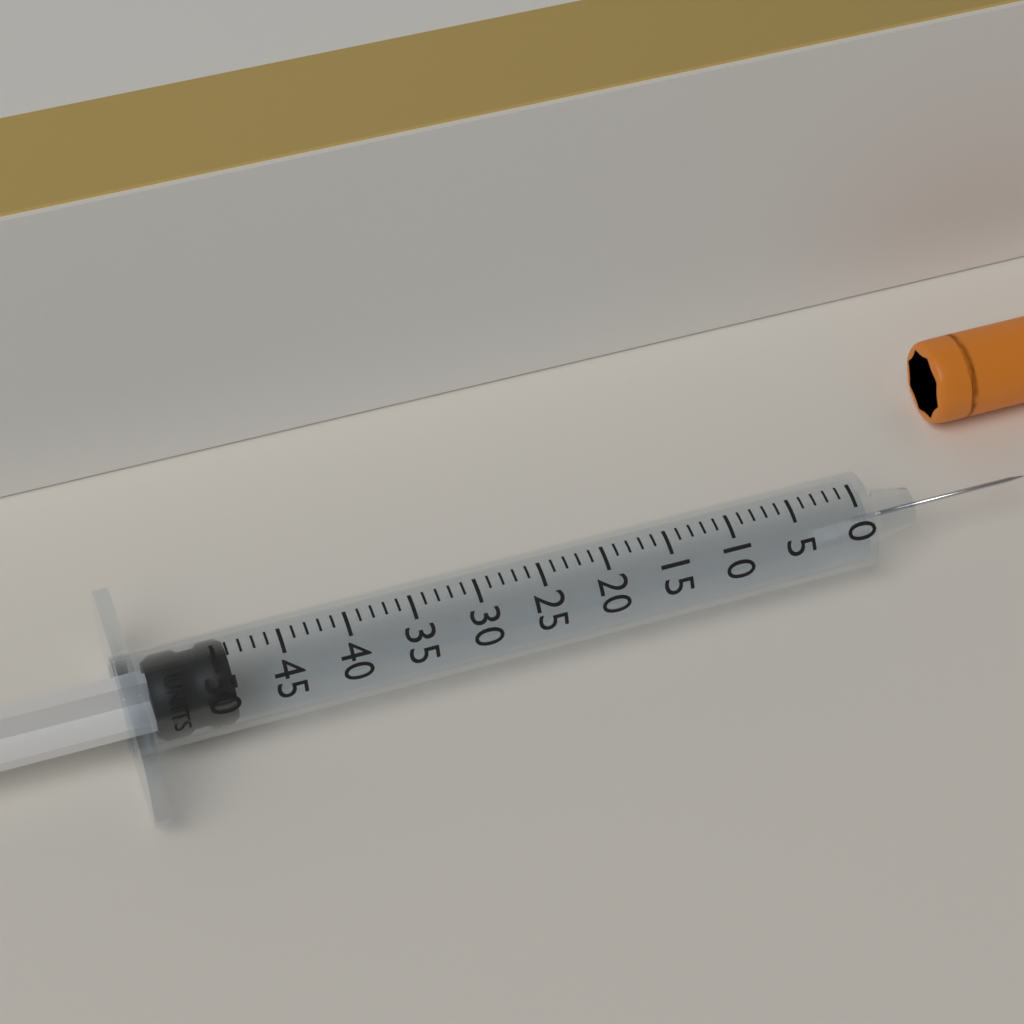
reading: 49 units
